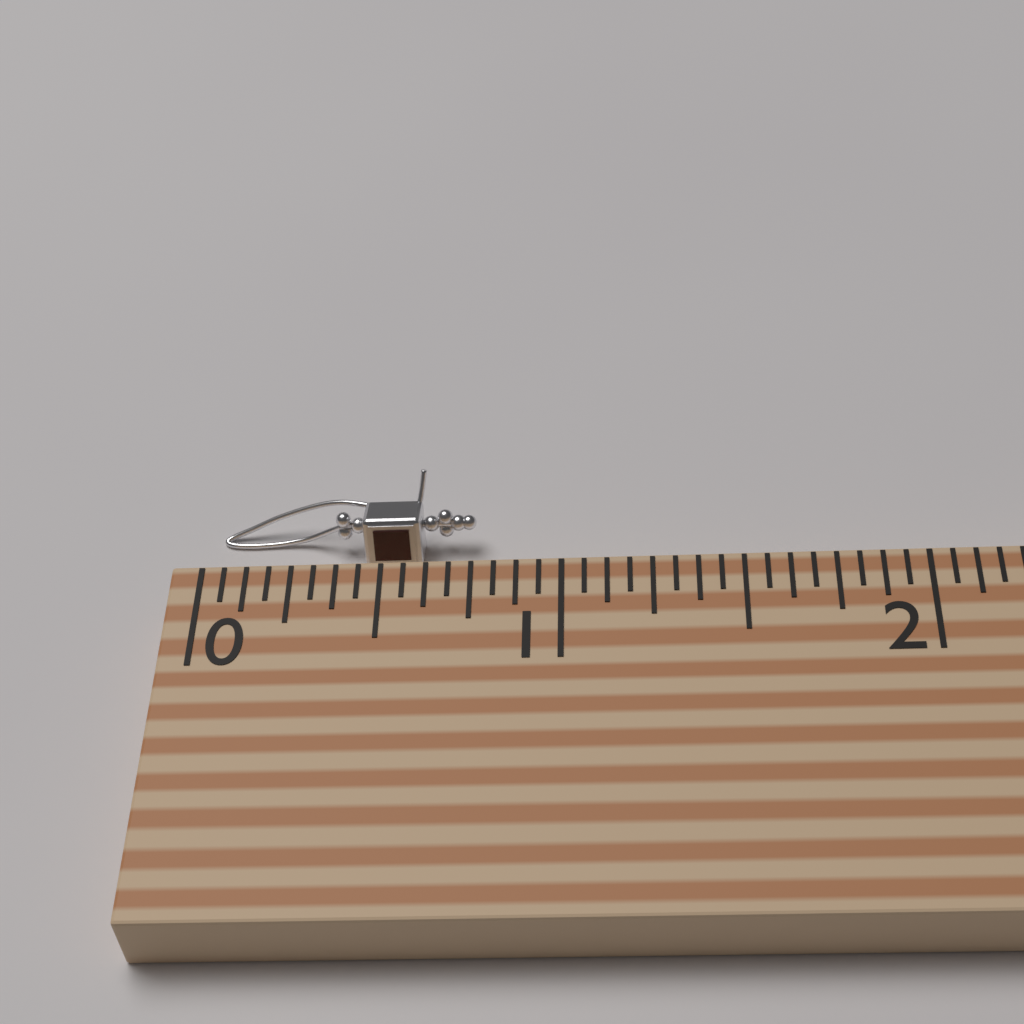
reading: 0.7500 (no unit)
